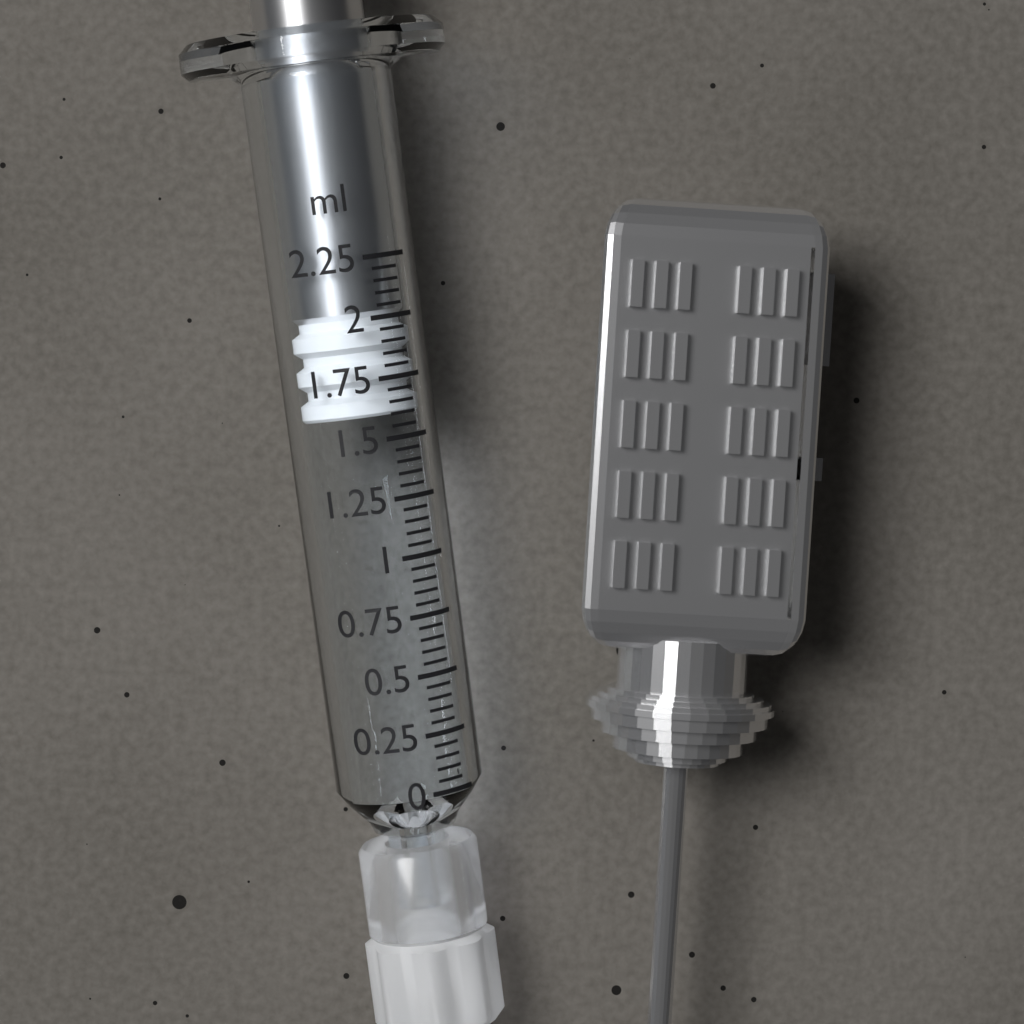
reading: 1.60 ml
